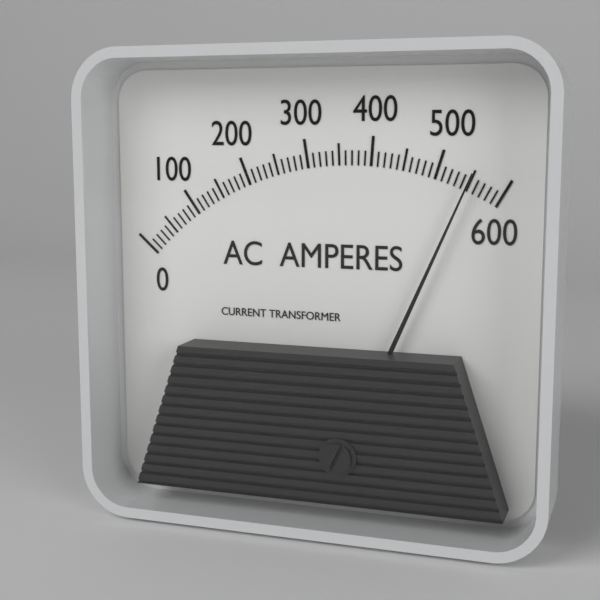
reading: 550 A
